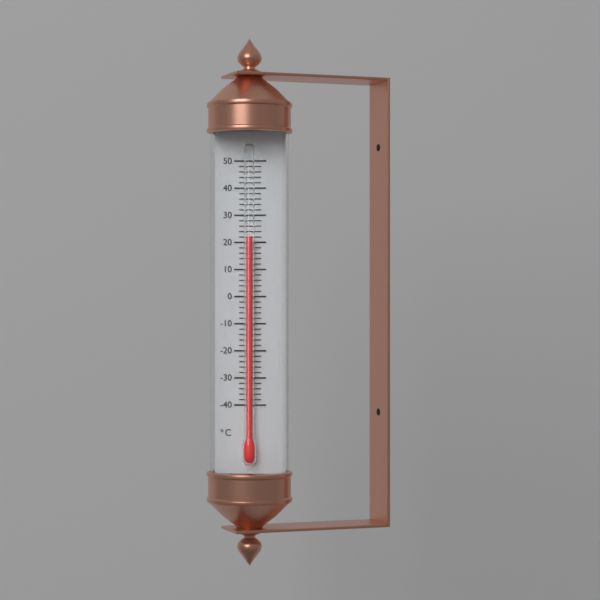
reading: 22 °C
